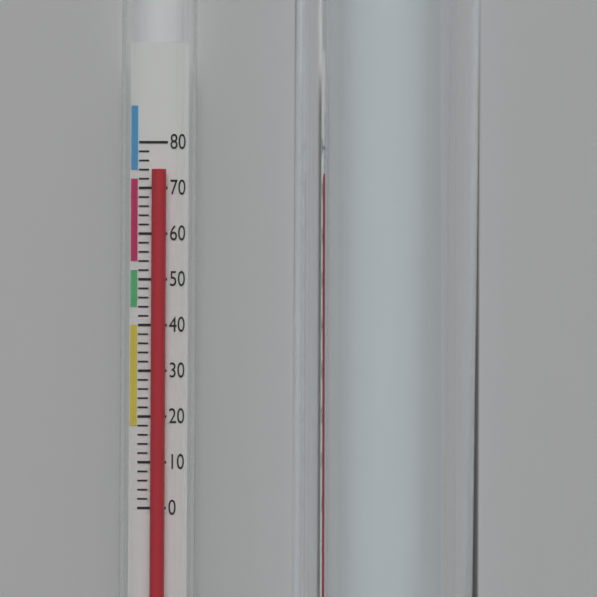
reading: 74 (no unit)
